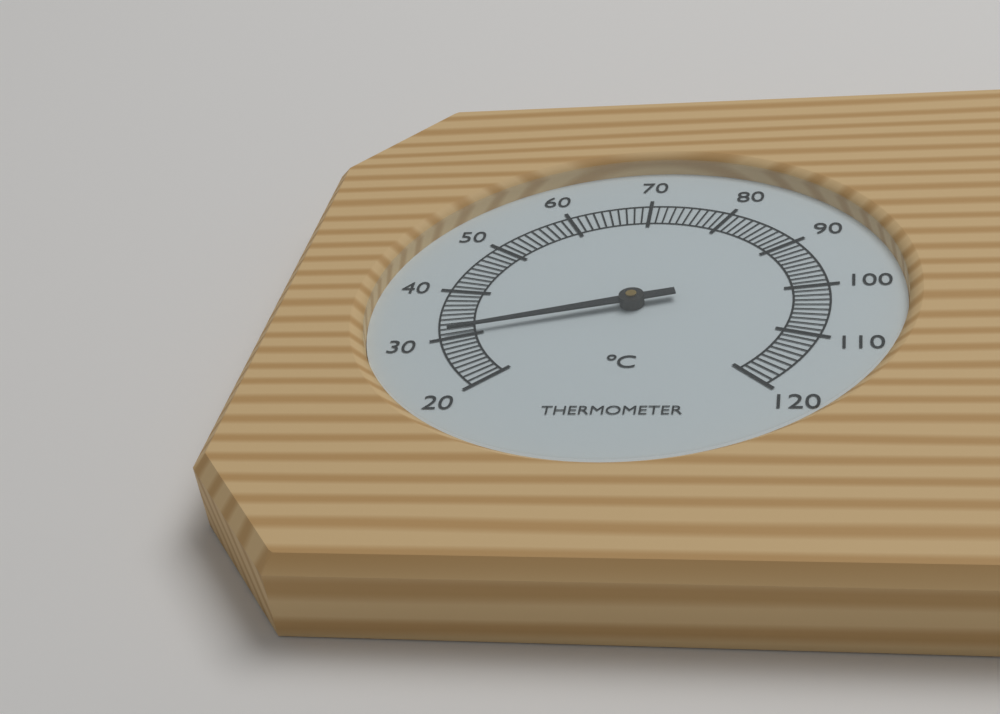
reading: 31 °C
